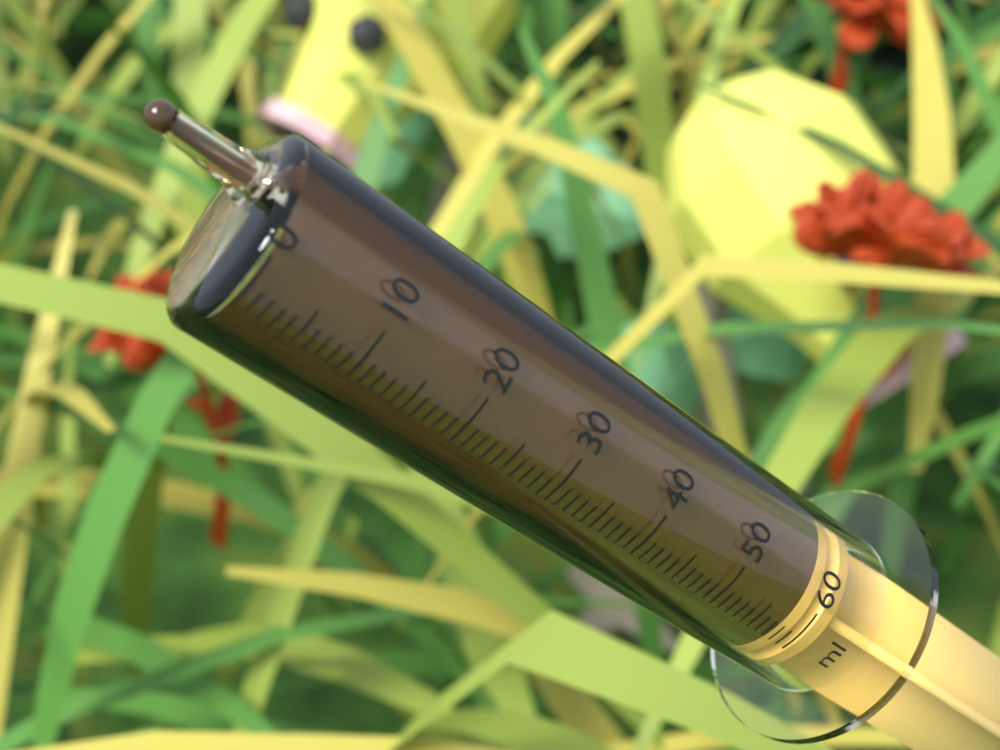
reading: 58 ml
